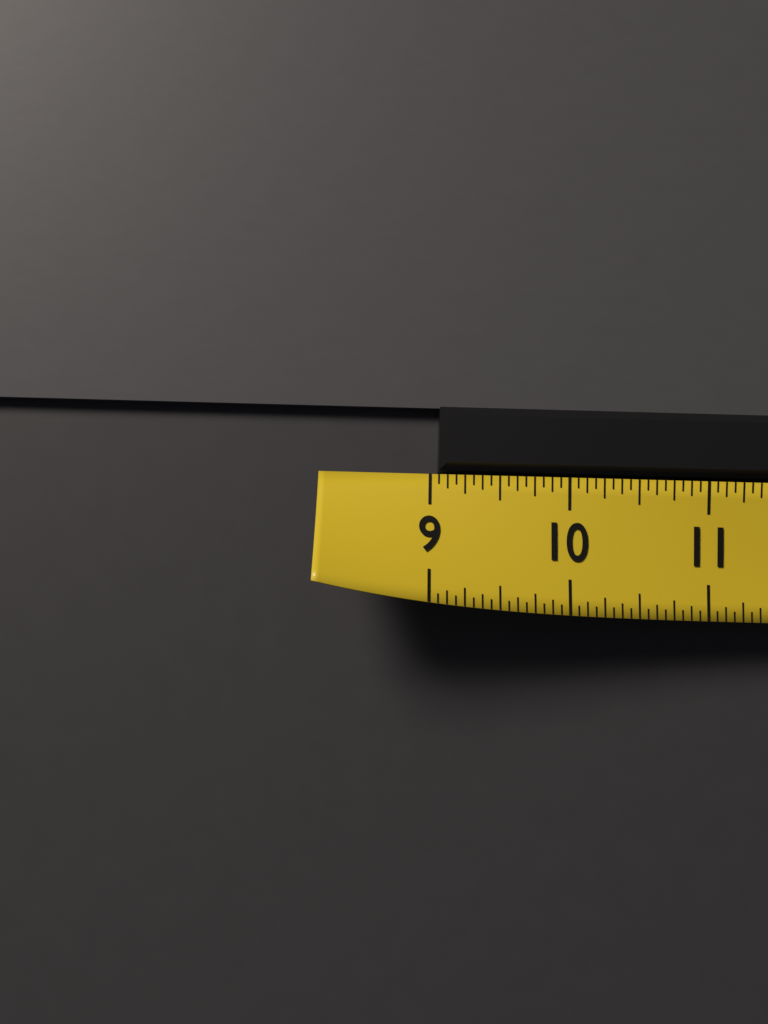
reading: 9.0625 (no unit)
